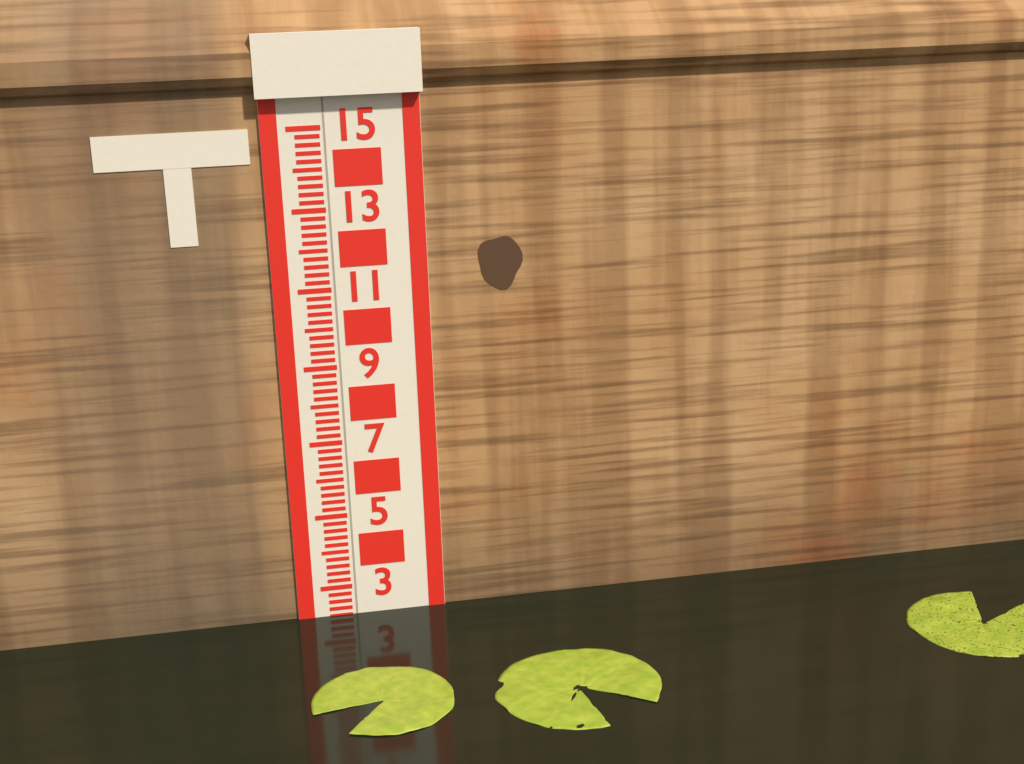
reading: 2.2 (no unit)
